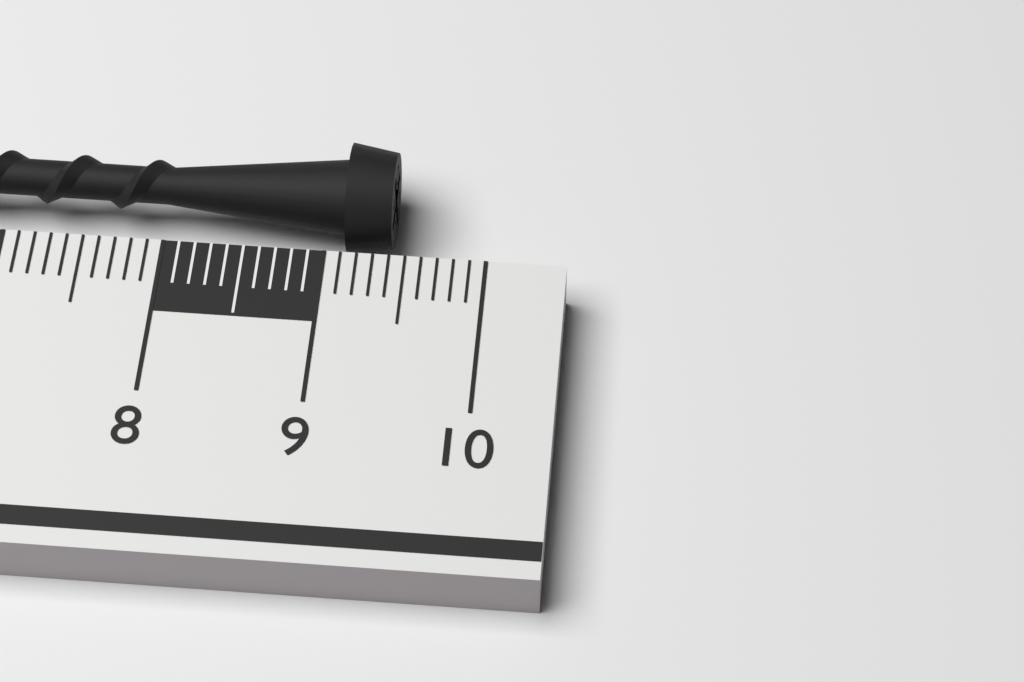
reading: 9.4 cm
